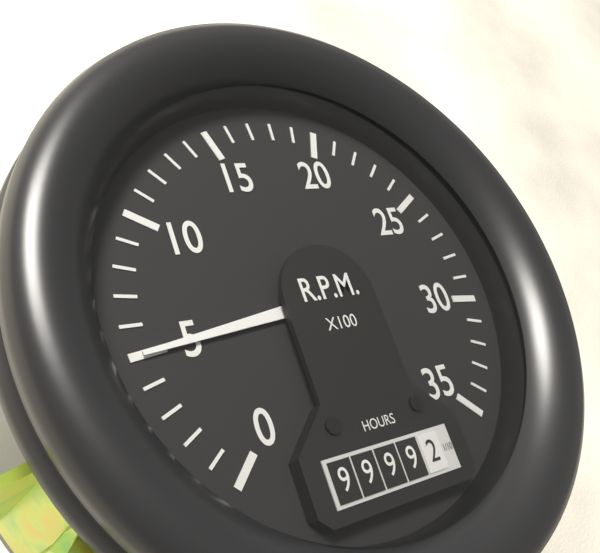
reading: 500 RPM
